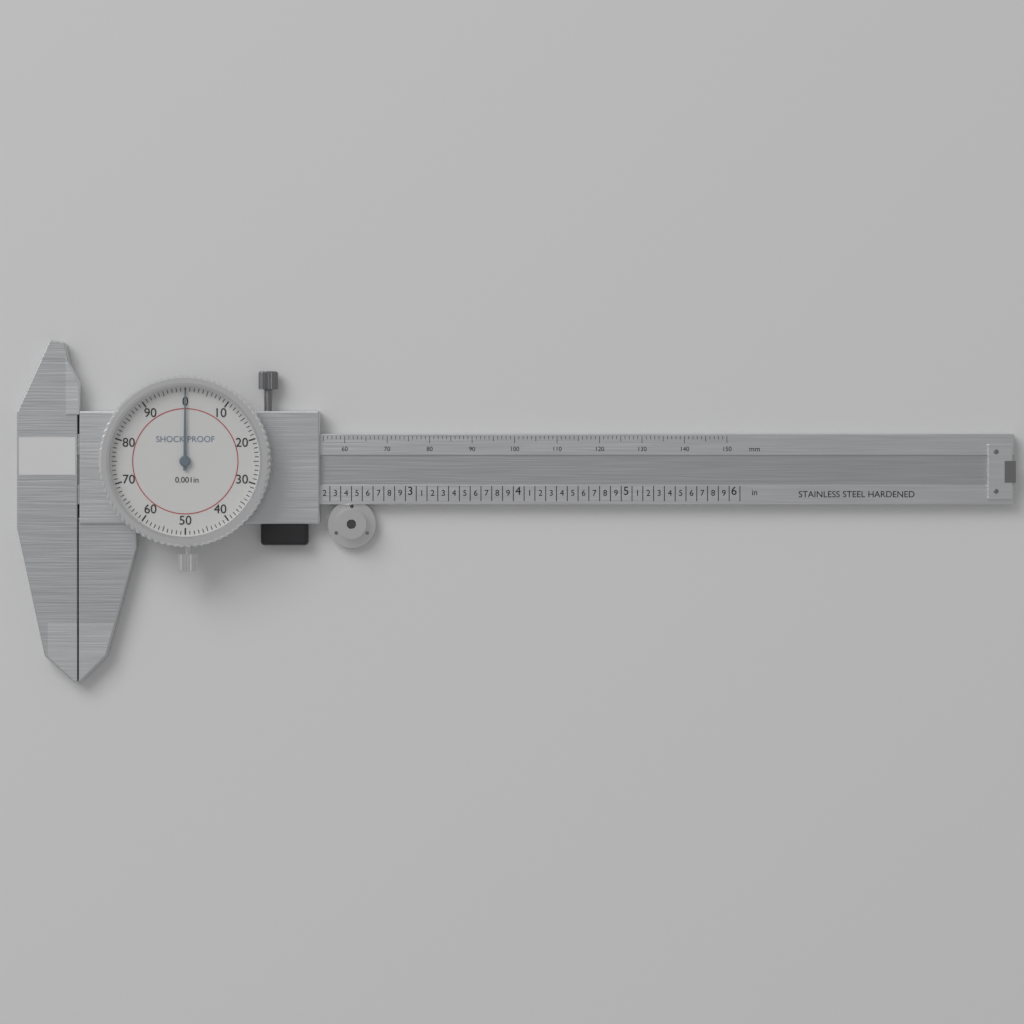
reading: 0.000 in
